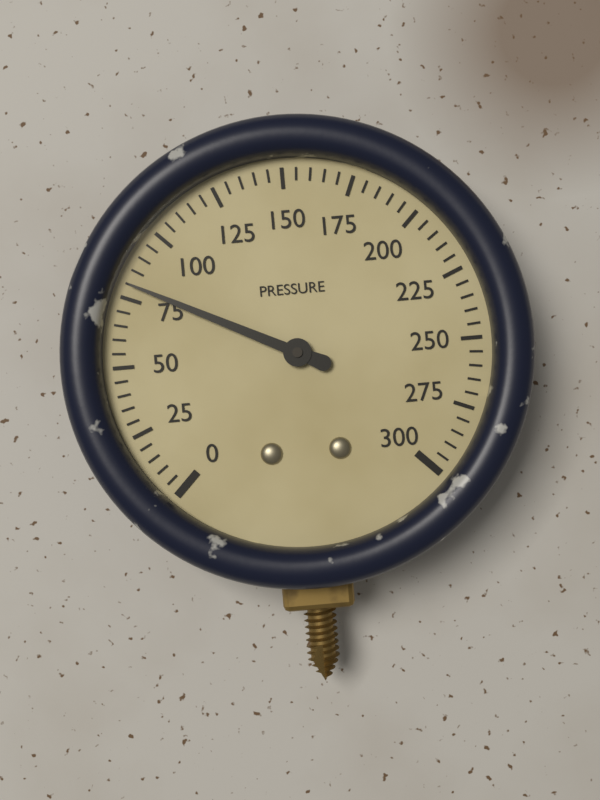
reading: 80 (no unit)
